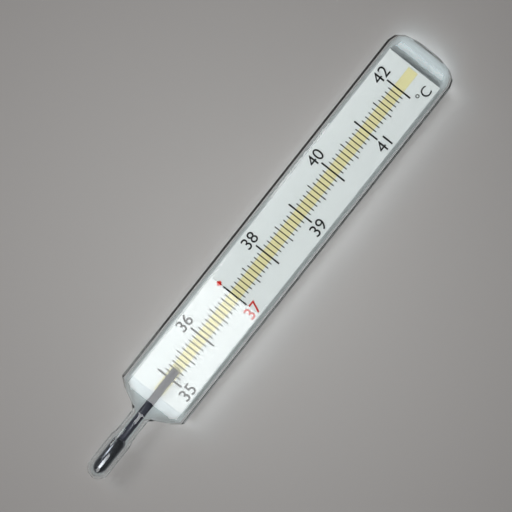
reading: 35.2 °C
